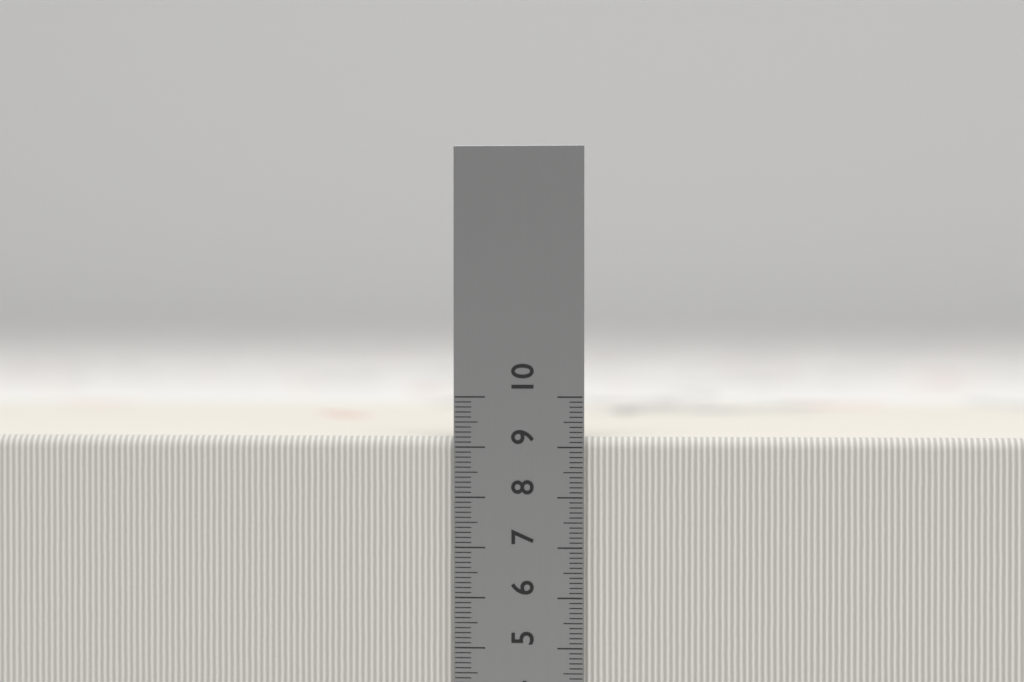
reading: 9.2 cm
